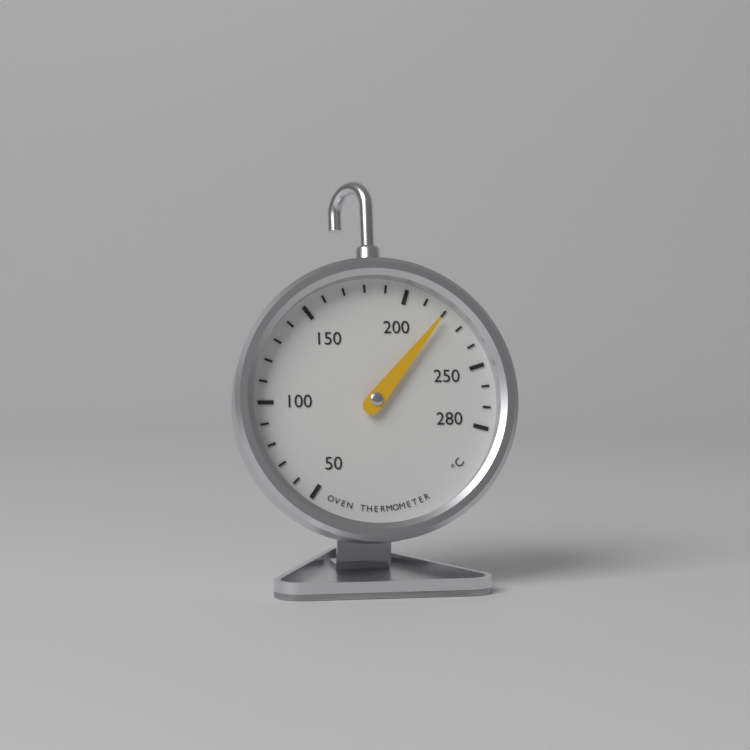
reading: 220 °C
